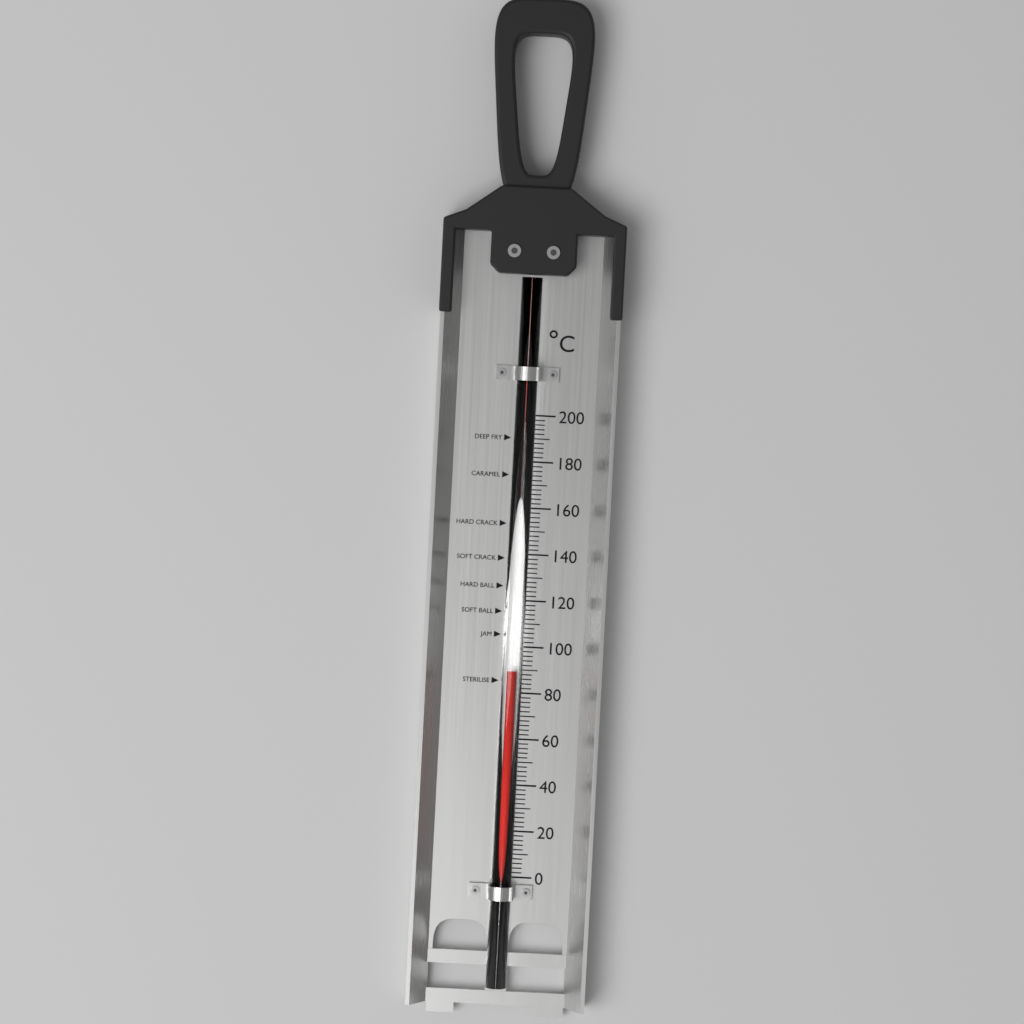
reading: 90 °C
